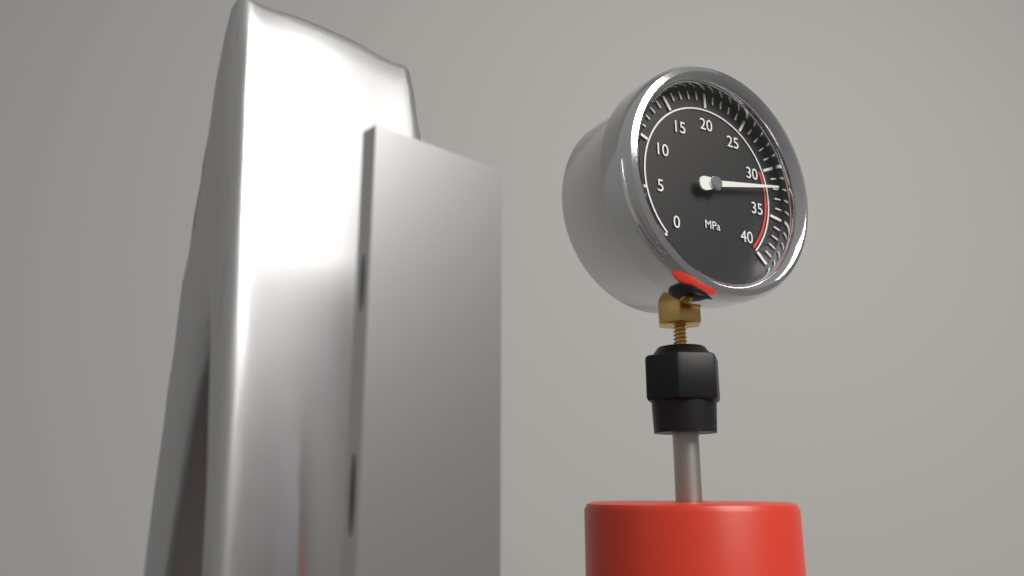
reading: 32 MPa
